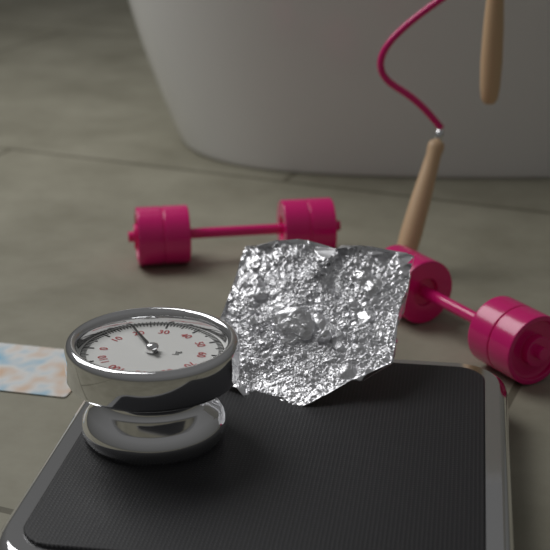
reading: 19 kg
